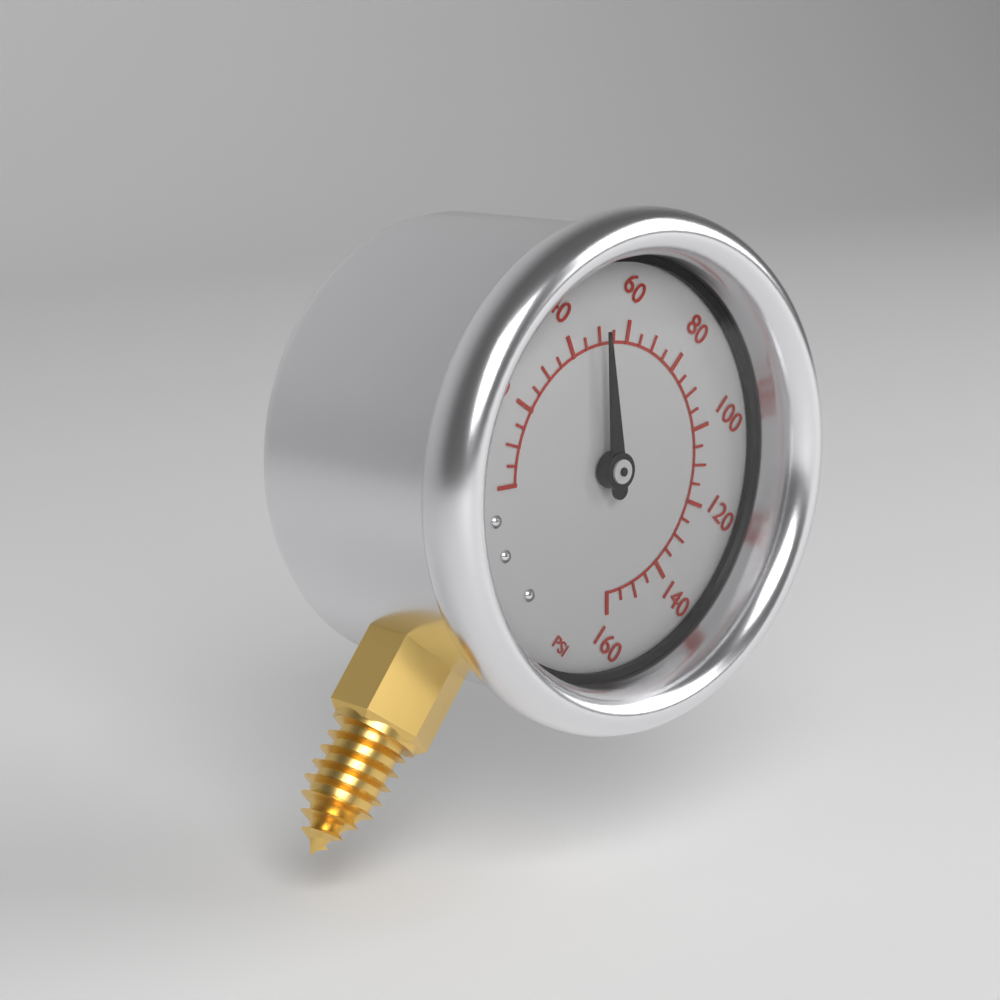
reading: 50 psi
